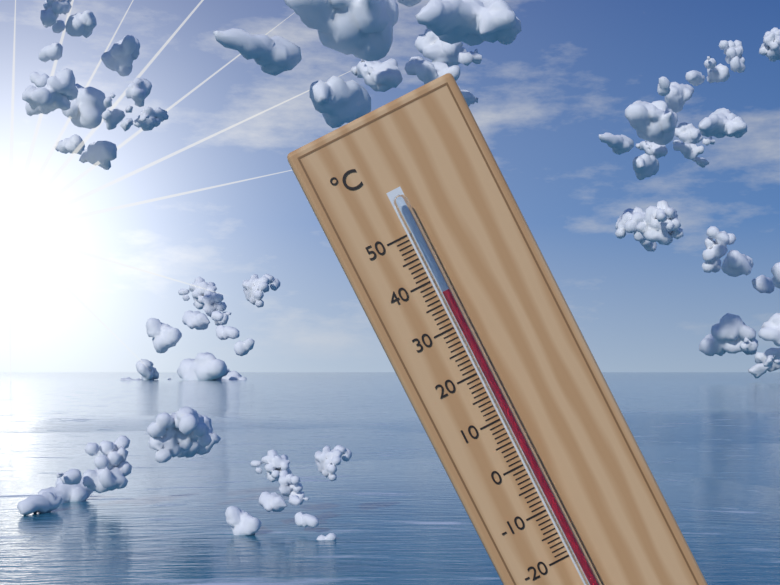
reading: 37 °C
